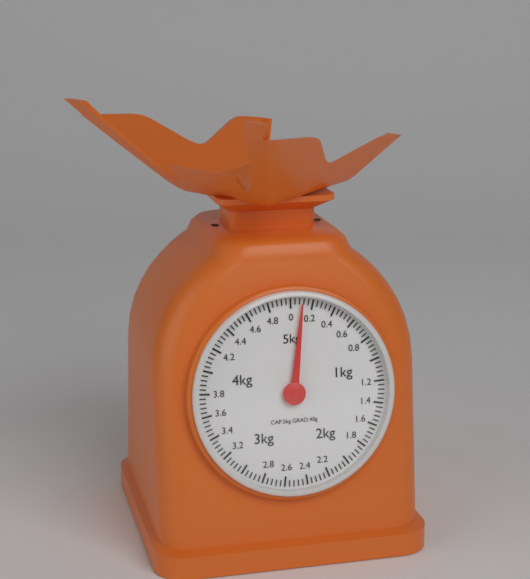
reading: 0.10 kg
